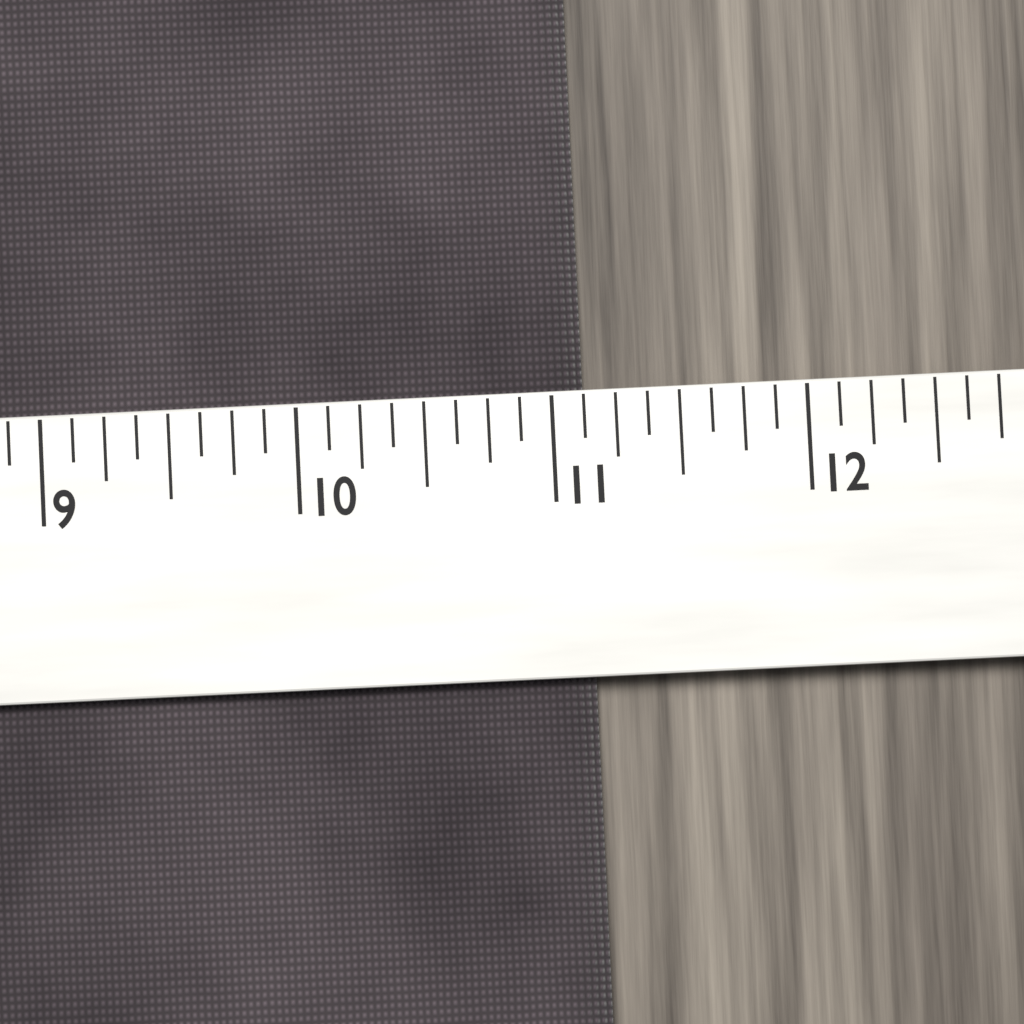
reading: 11.125 (no unit)
